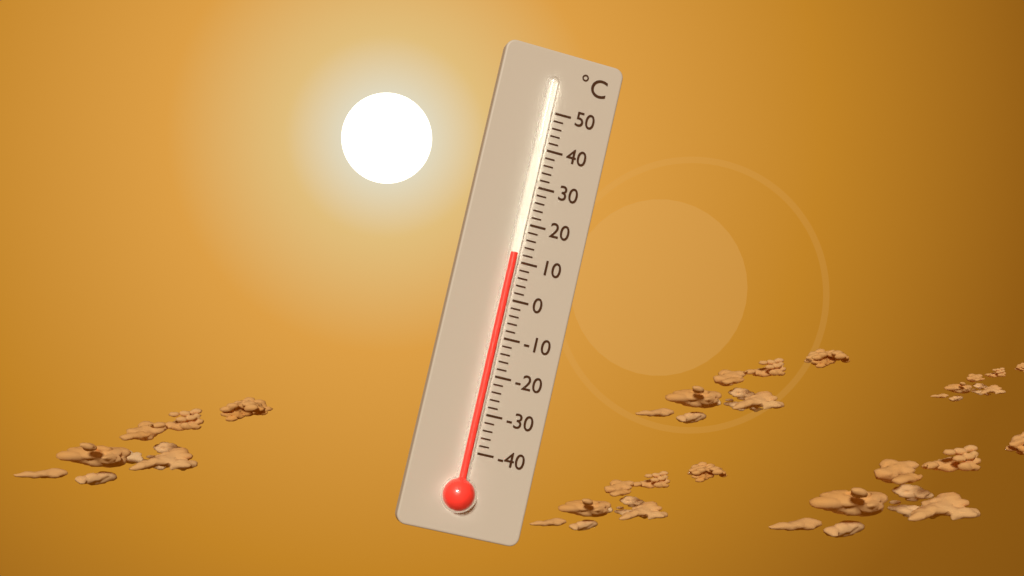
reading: 12 °C
